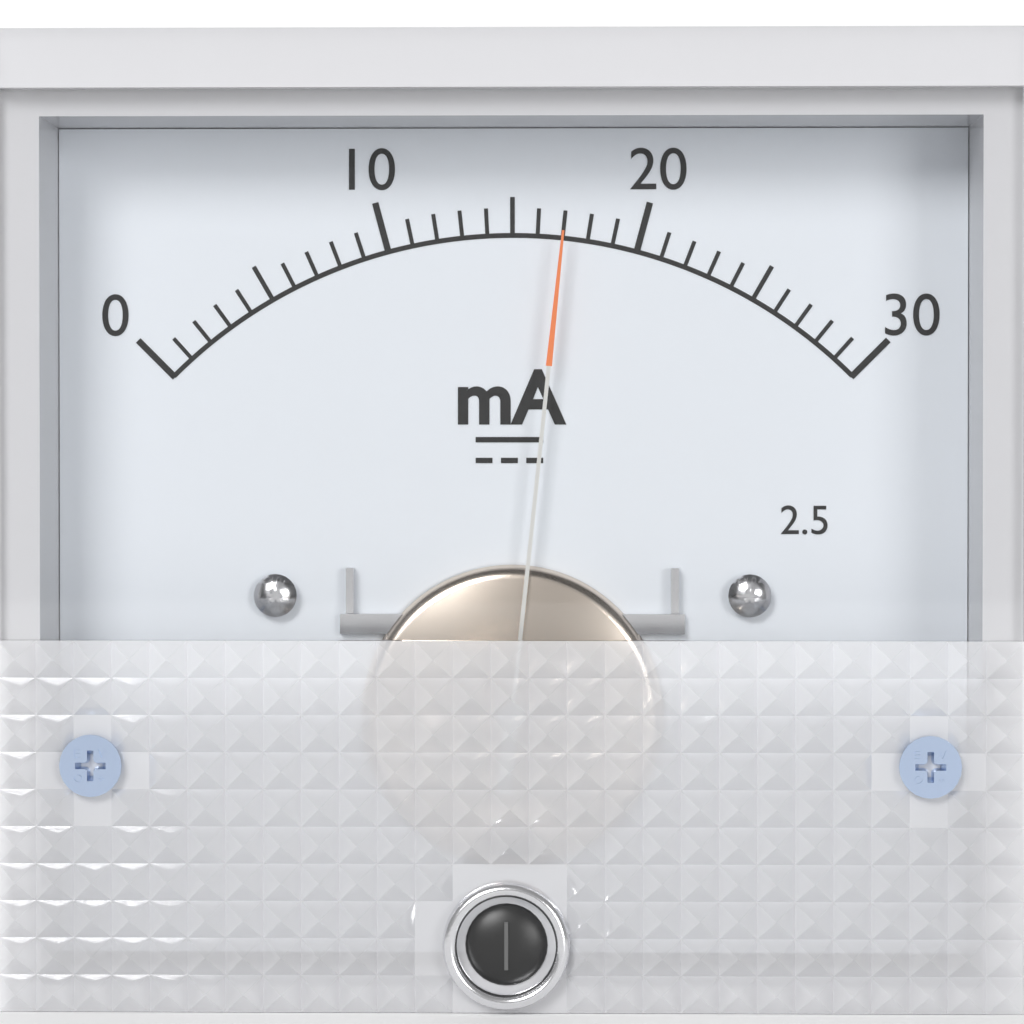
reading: 17 mA
